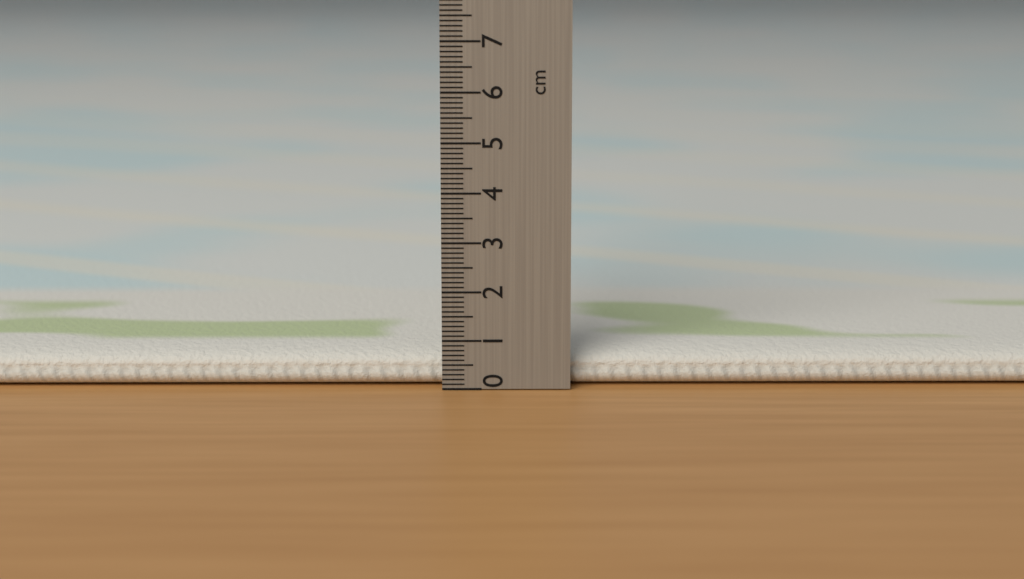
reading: 0.7 cm
